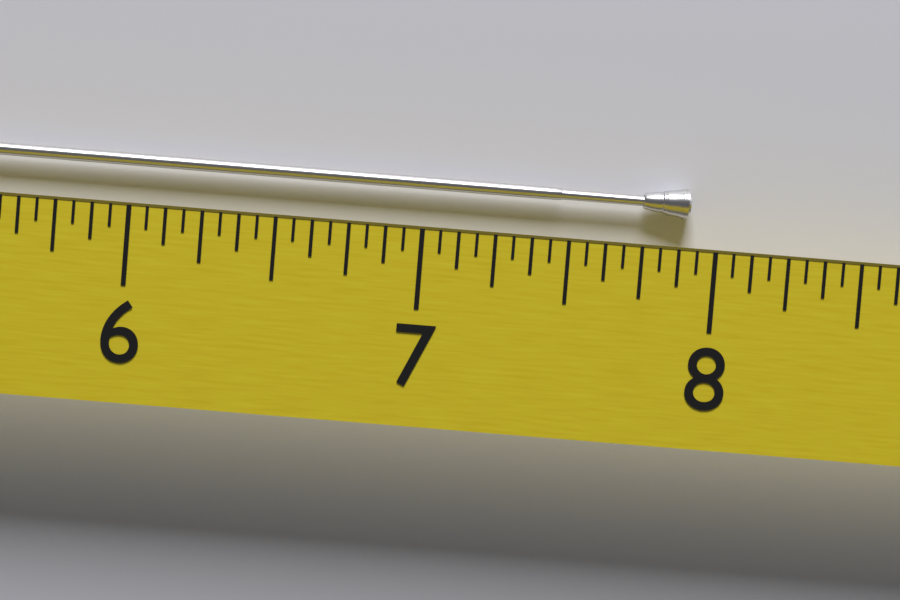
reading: 7.9375 (no unit)
